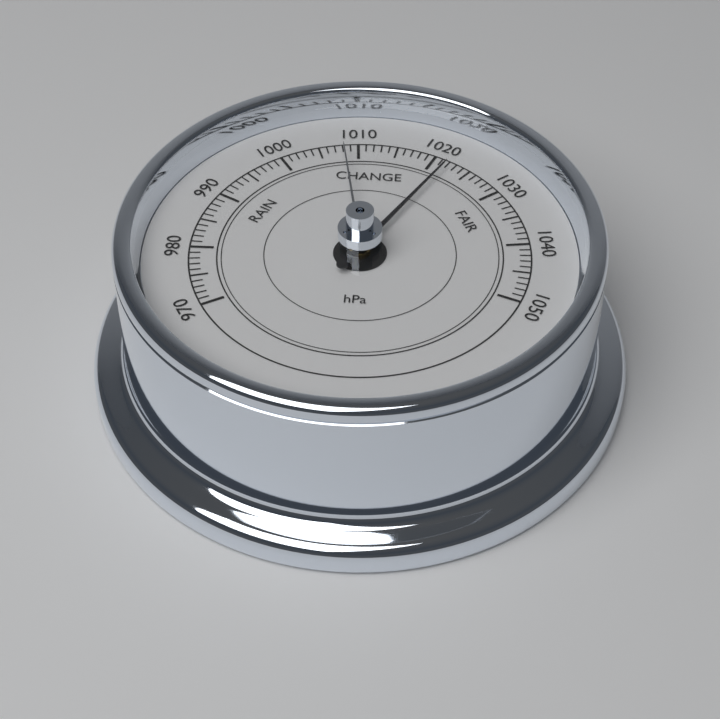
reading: 1022 hPa
